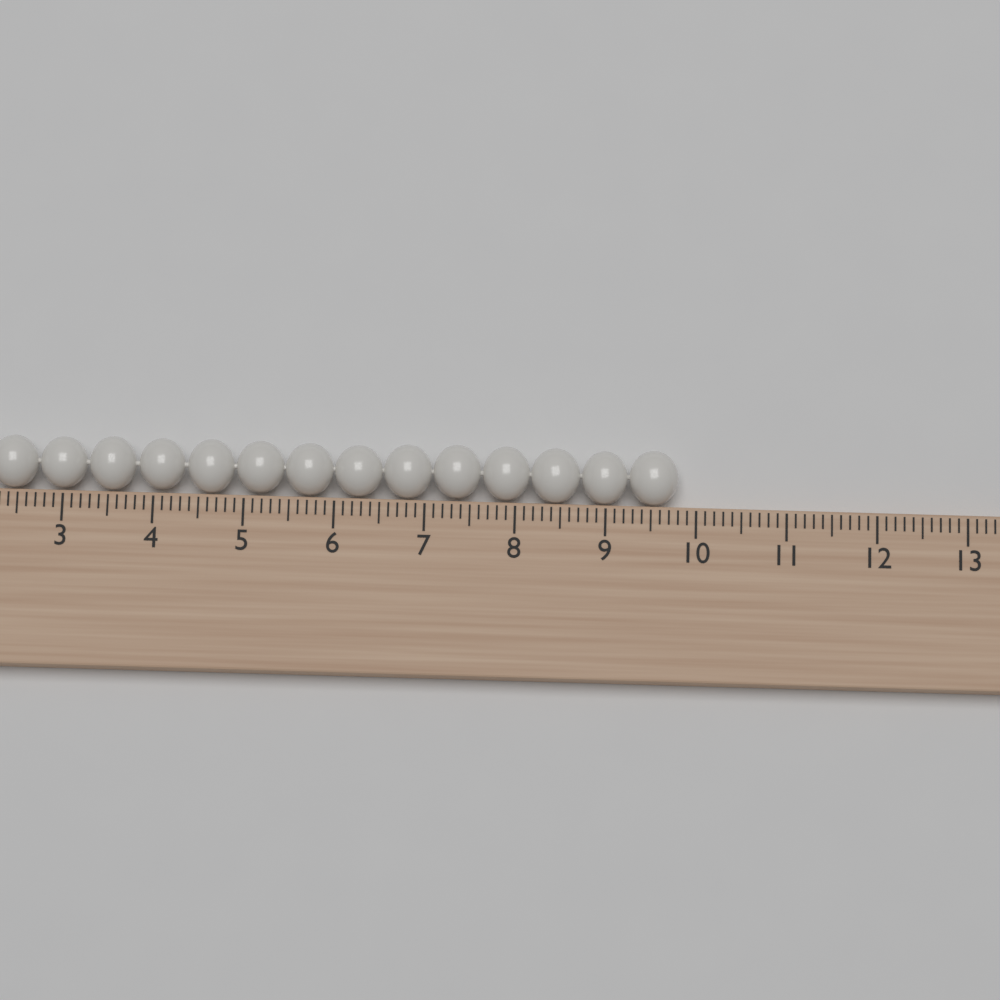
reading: 9.8 cm
